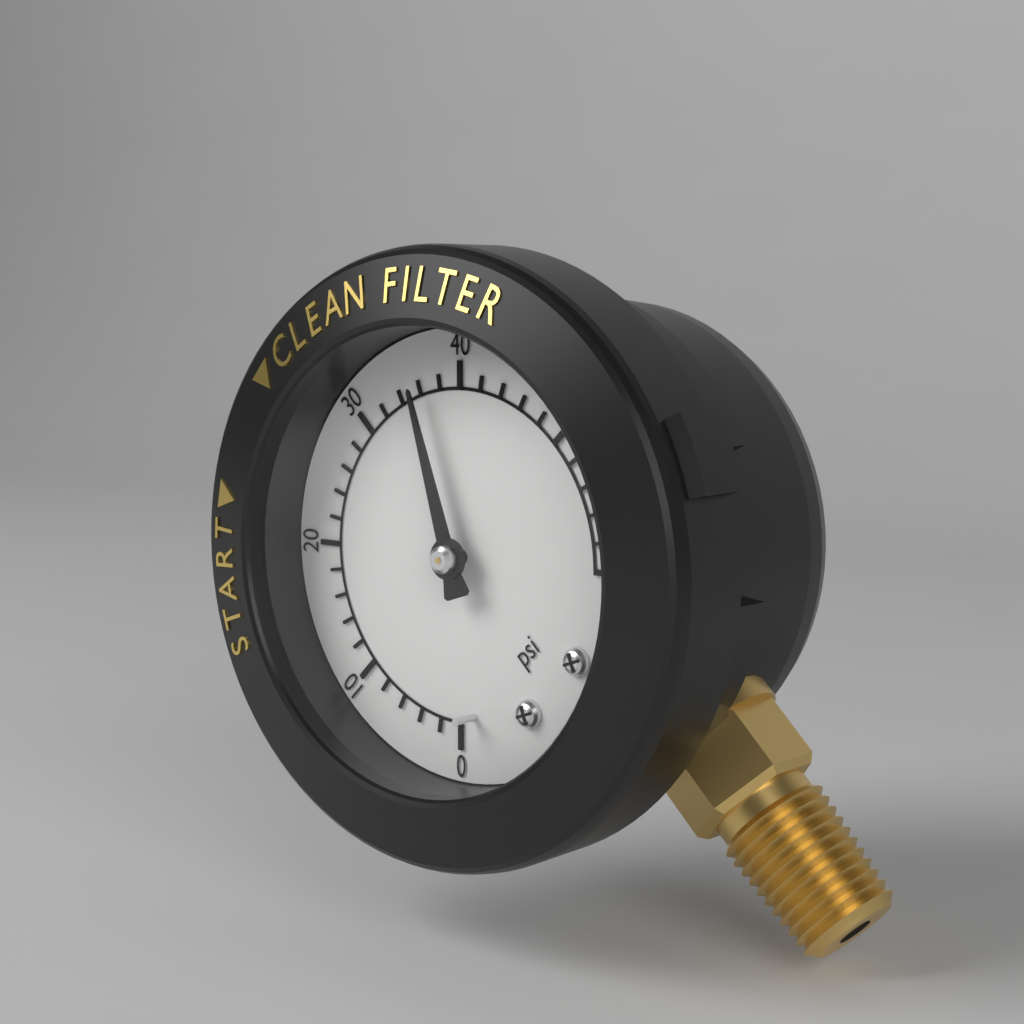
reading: 36 psi
